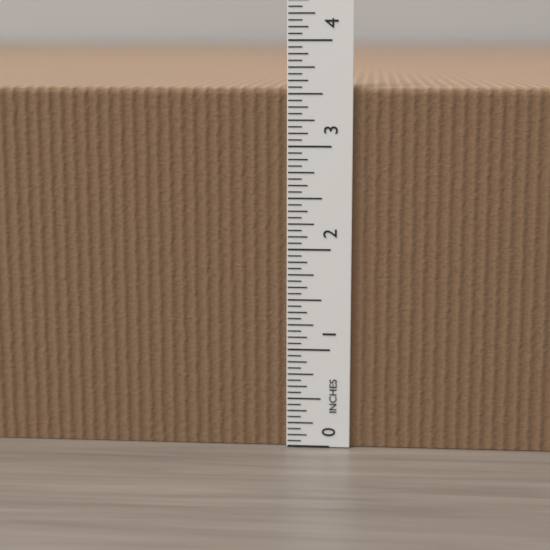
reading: 3.5625 in
